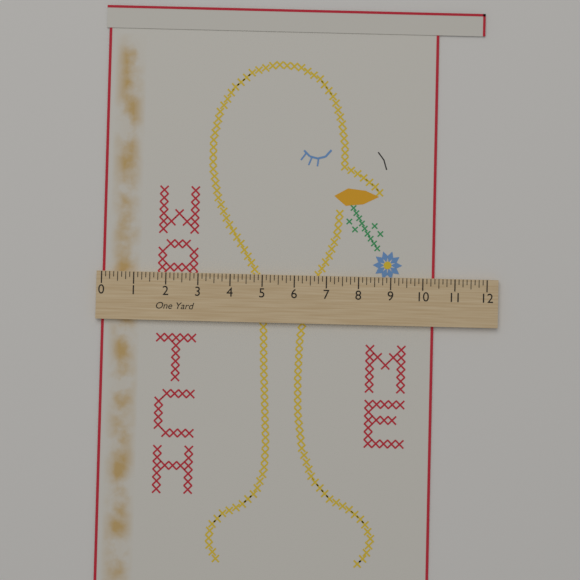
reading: 10.375 in
